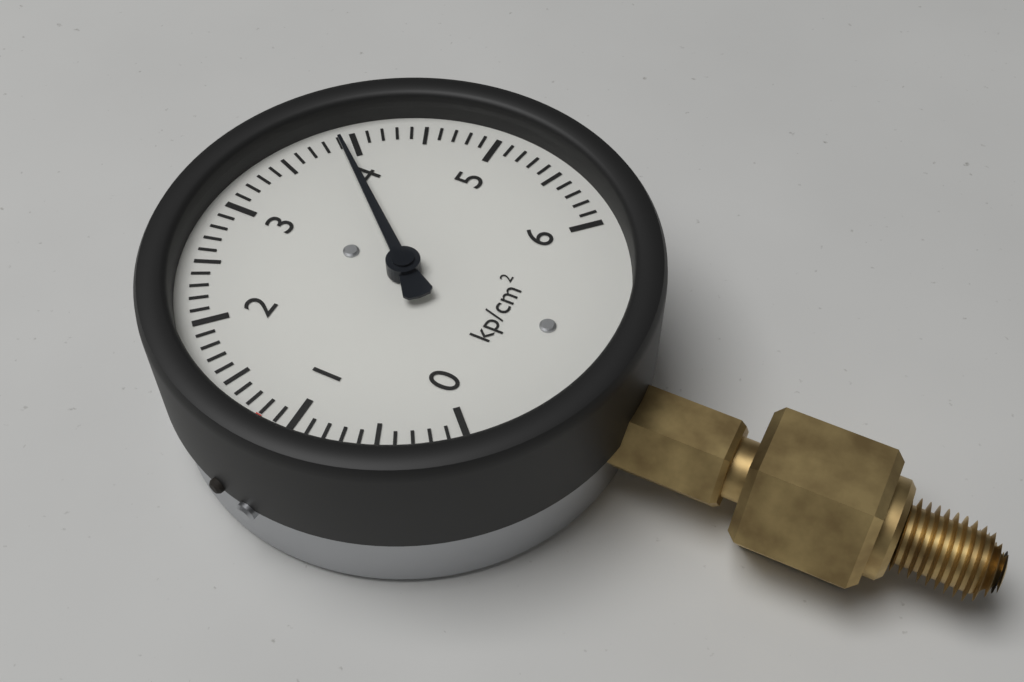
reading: 3.9 kp/cm²
